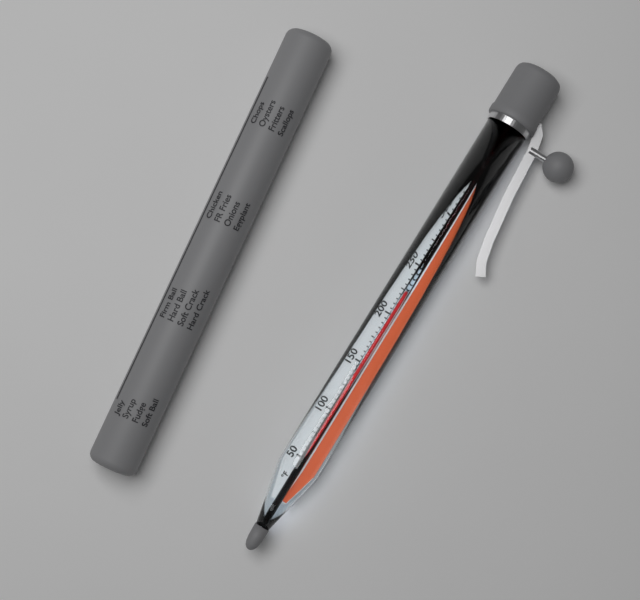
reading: 225 °F
